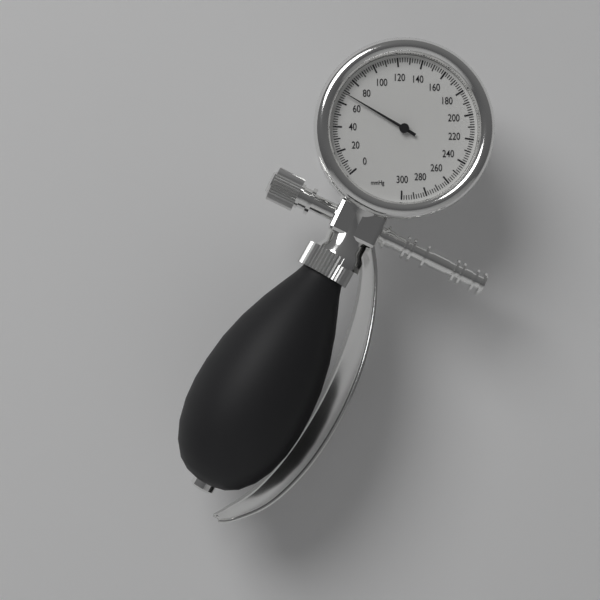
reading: 68 mmHg
